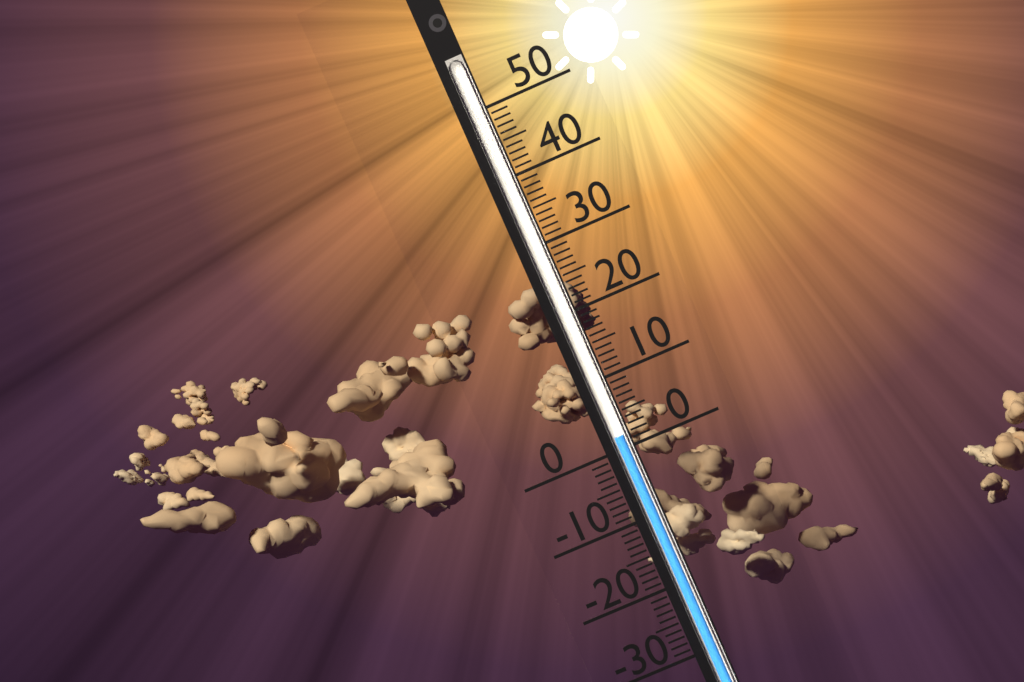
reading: 2 (no unit)
